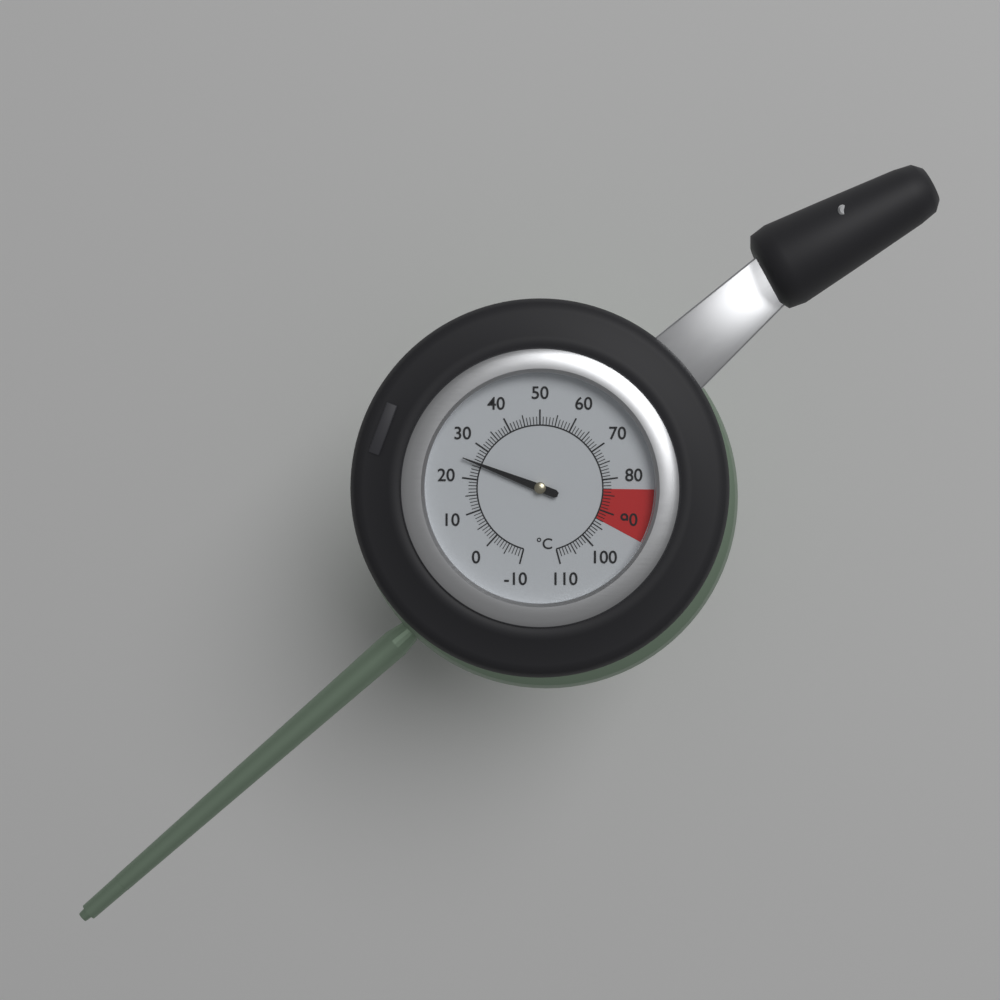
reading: 25 °C
